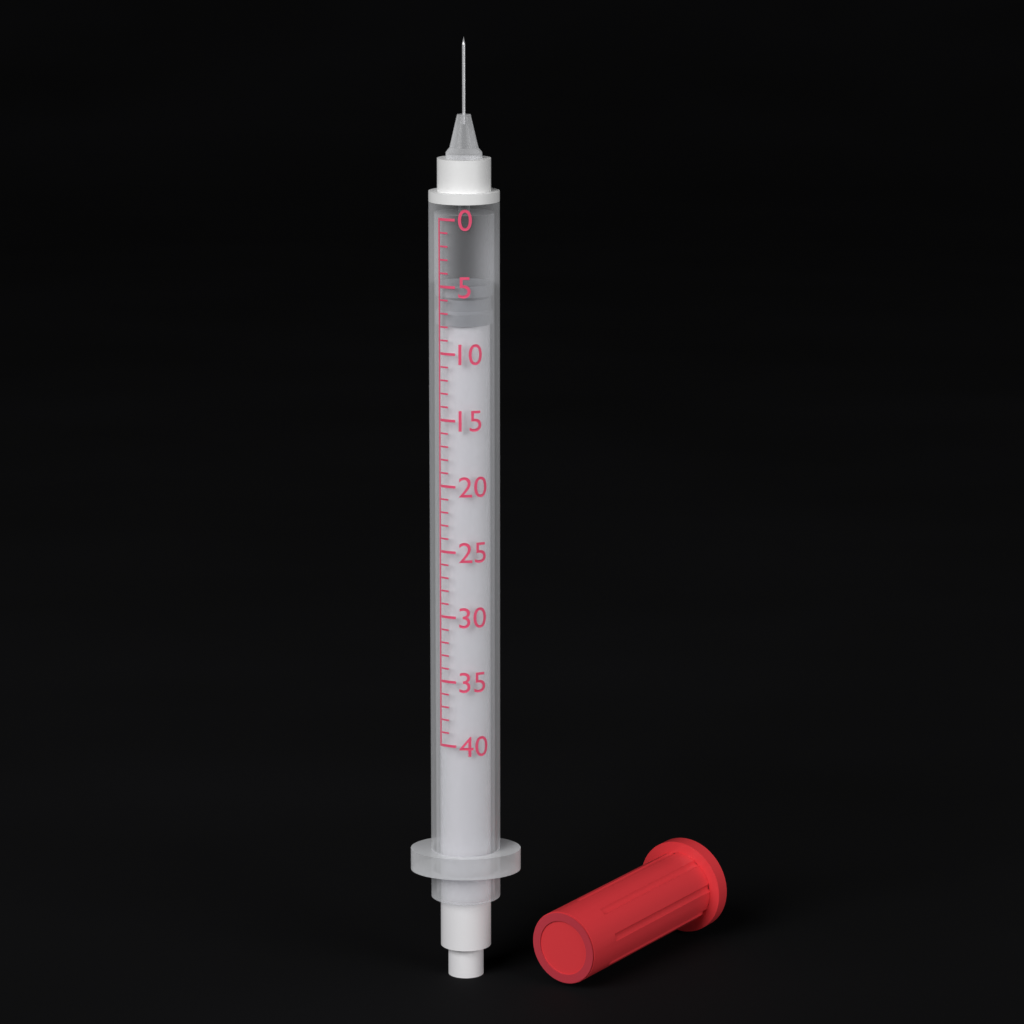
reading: 5 (no unit)
